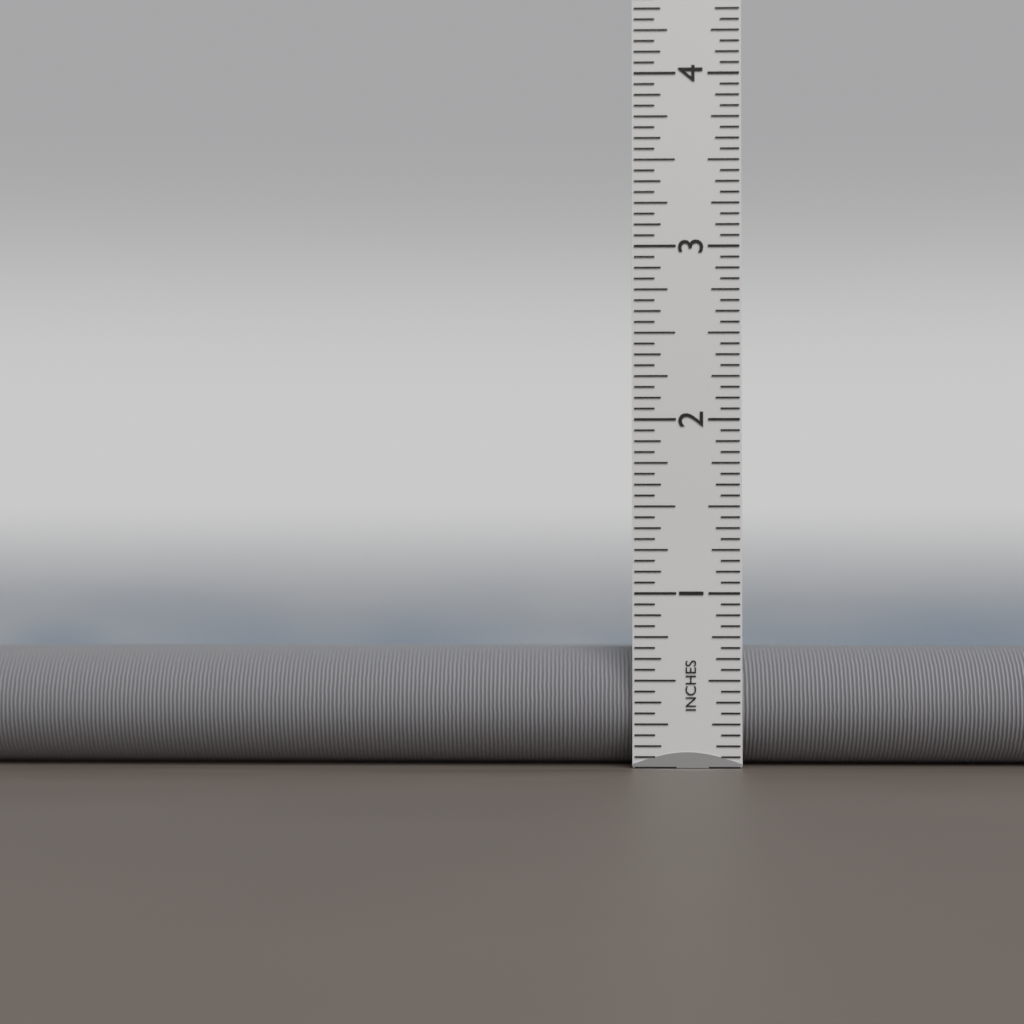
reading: 0.6875 in
